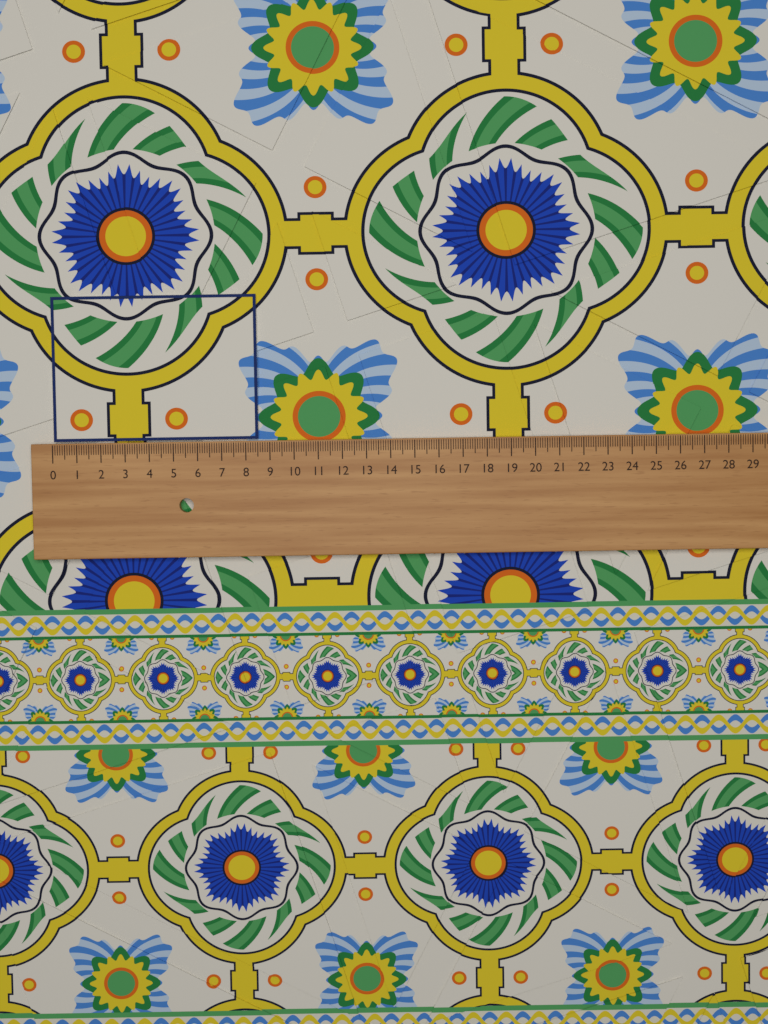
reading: 8.5 (no unit)
